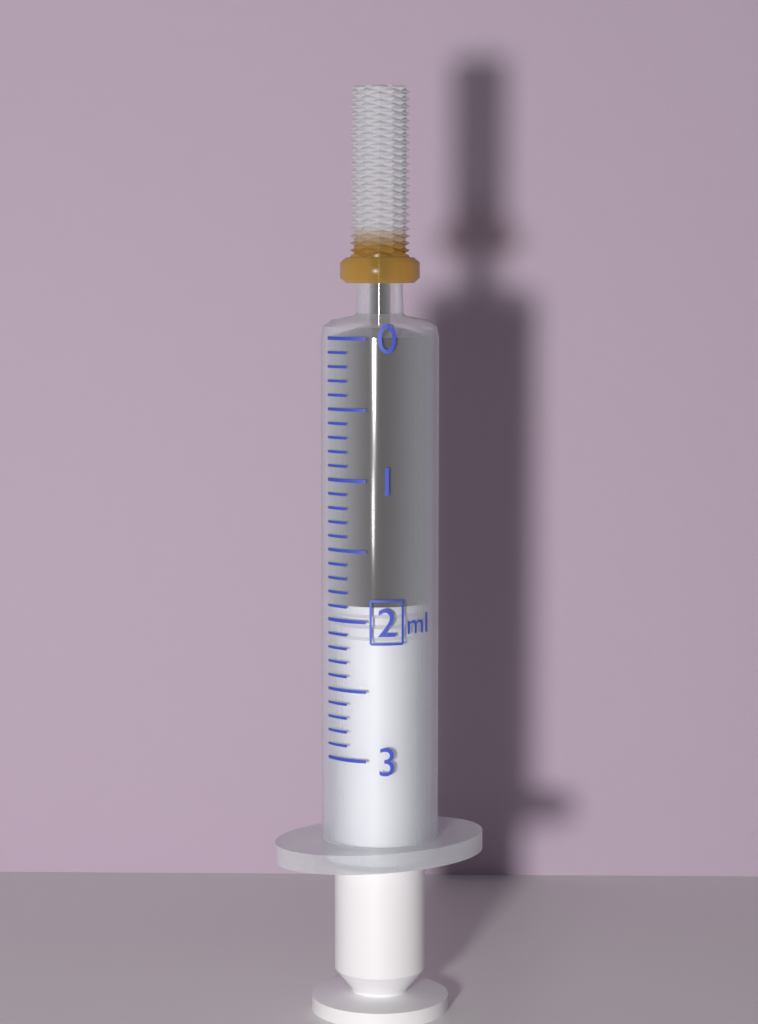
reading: 1.9 ml
